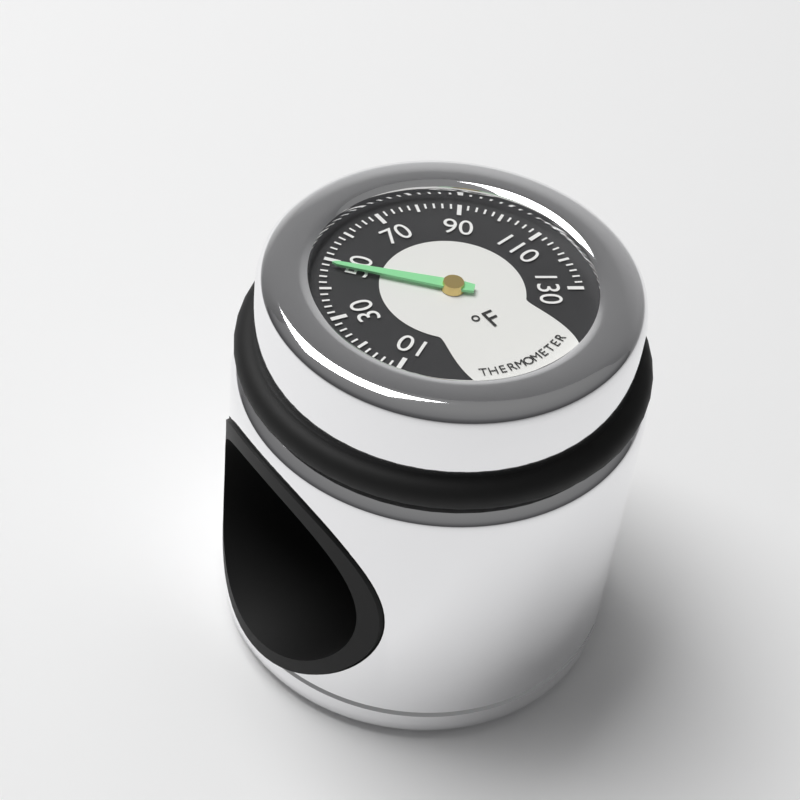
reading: 48 °F
